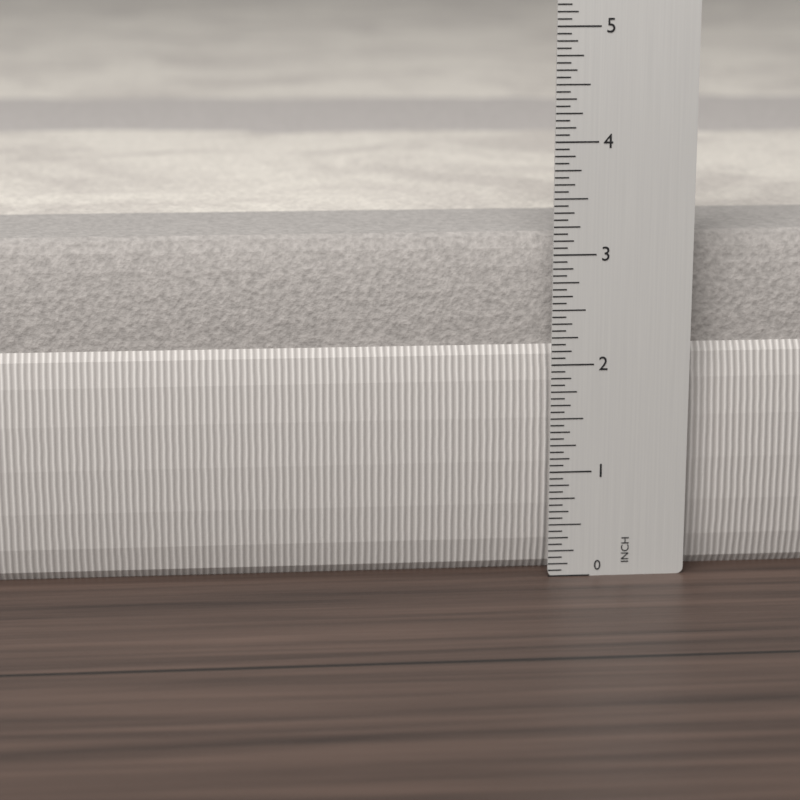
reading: 3.1250 in
